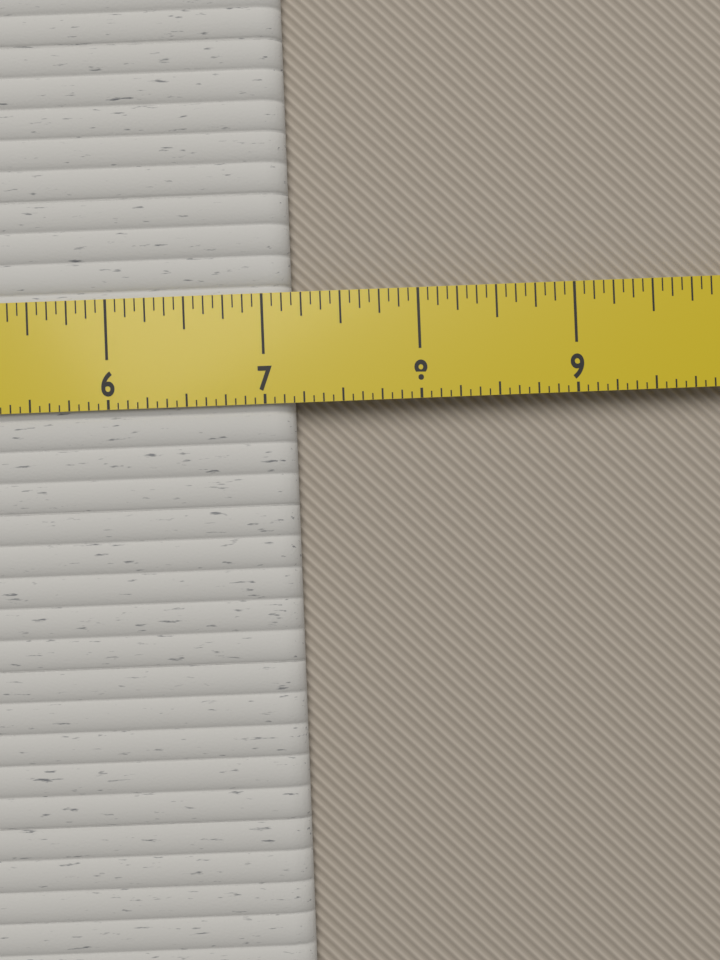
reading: 7.1875 in
